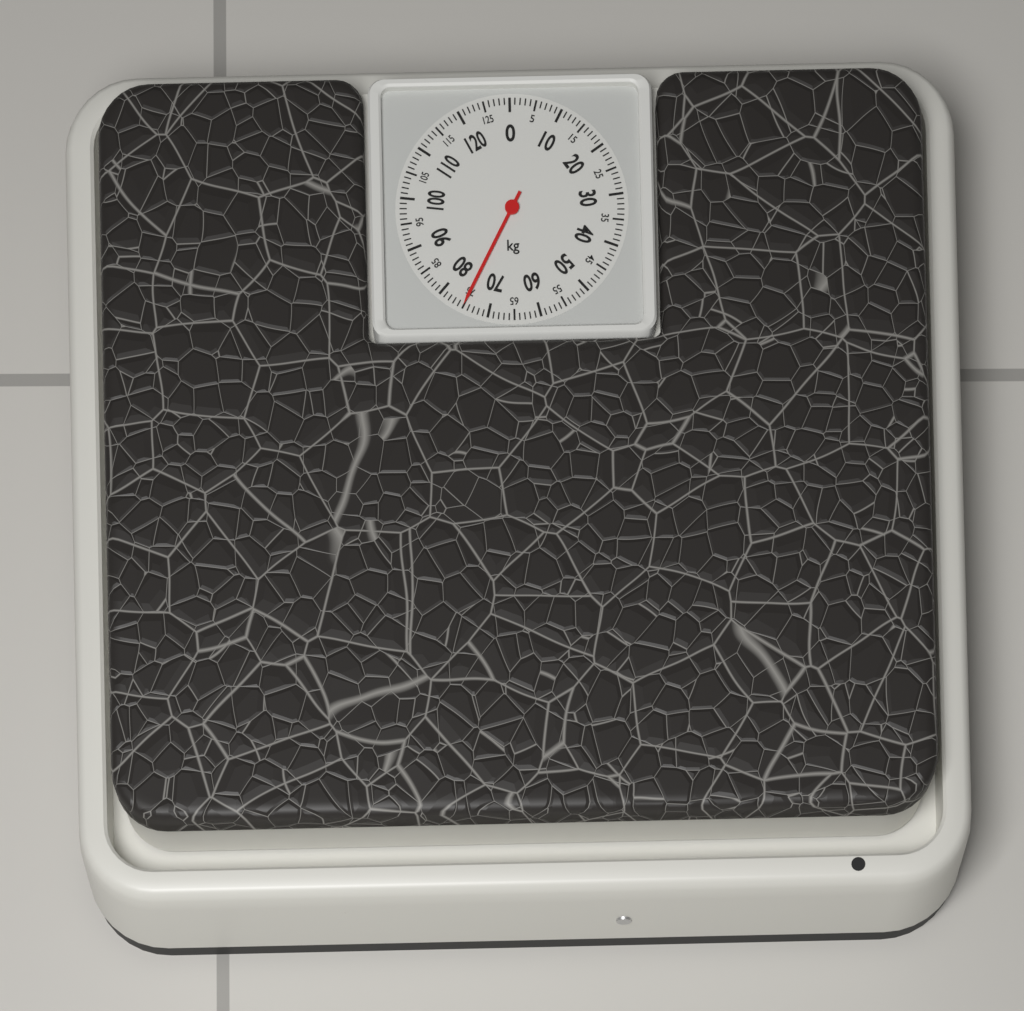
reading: 75 kg
